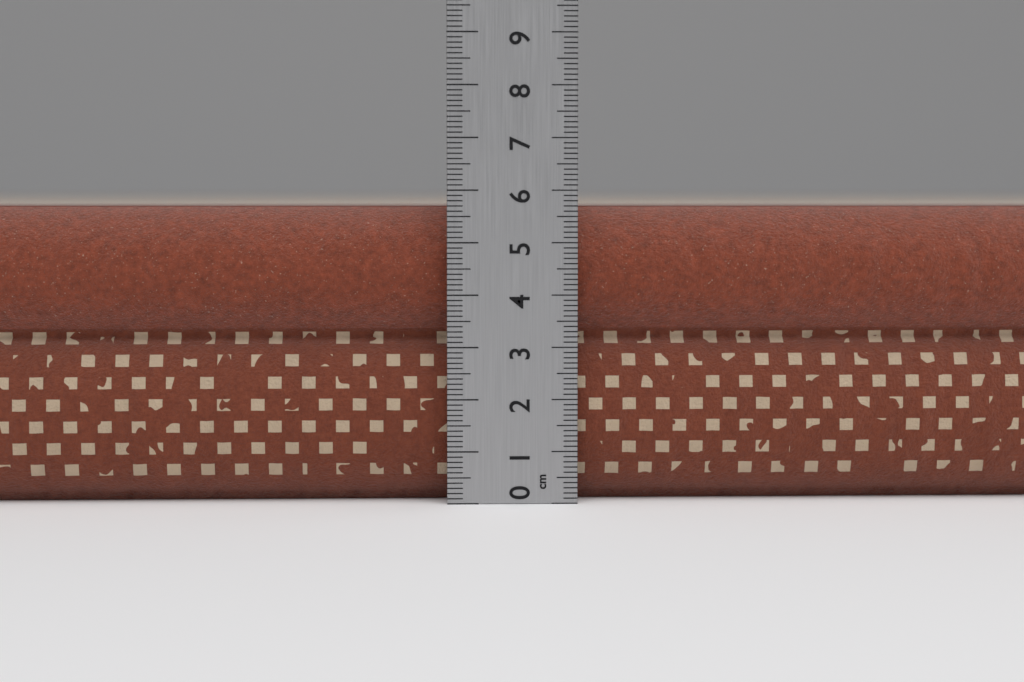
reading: 5.7 cm
